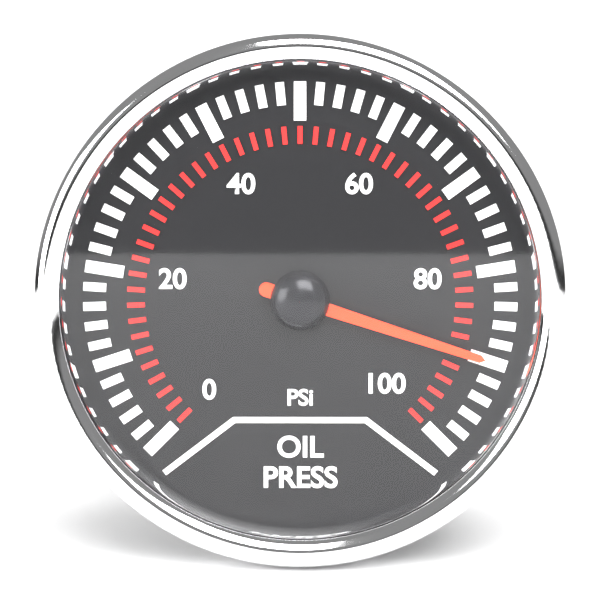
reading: 90 psi
